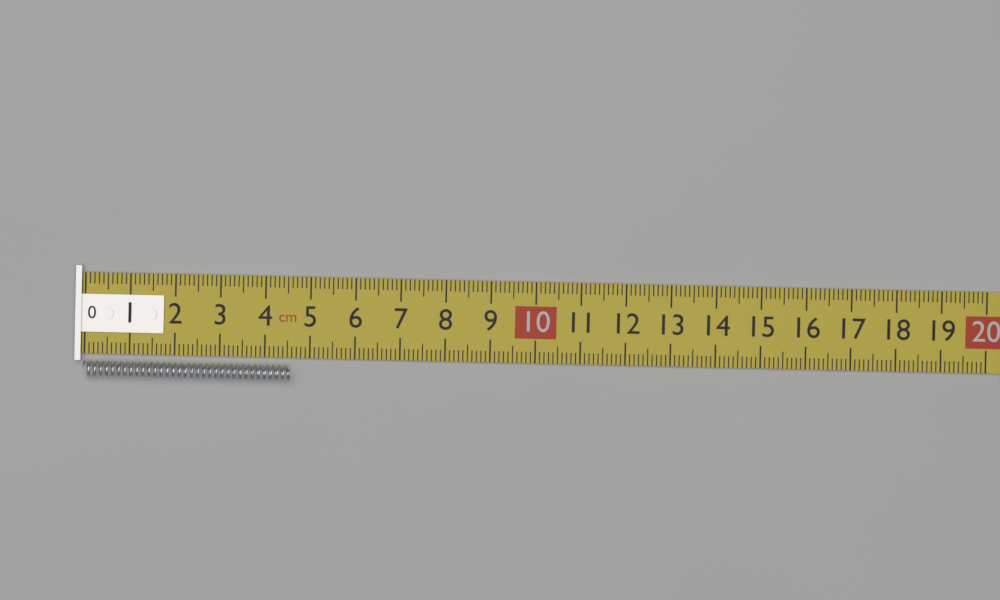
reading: 4.6 cm
